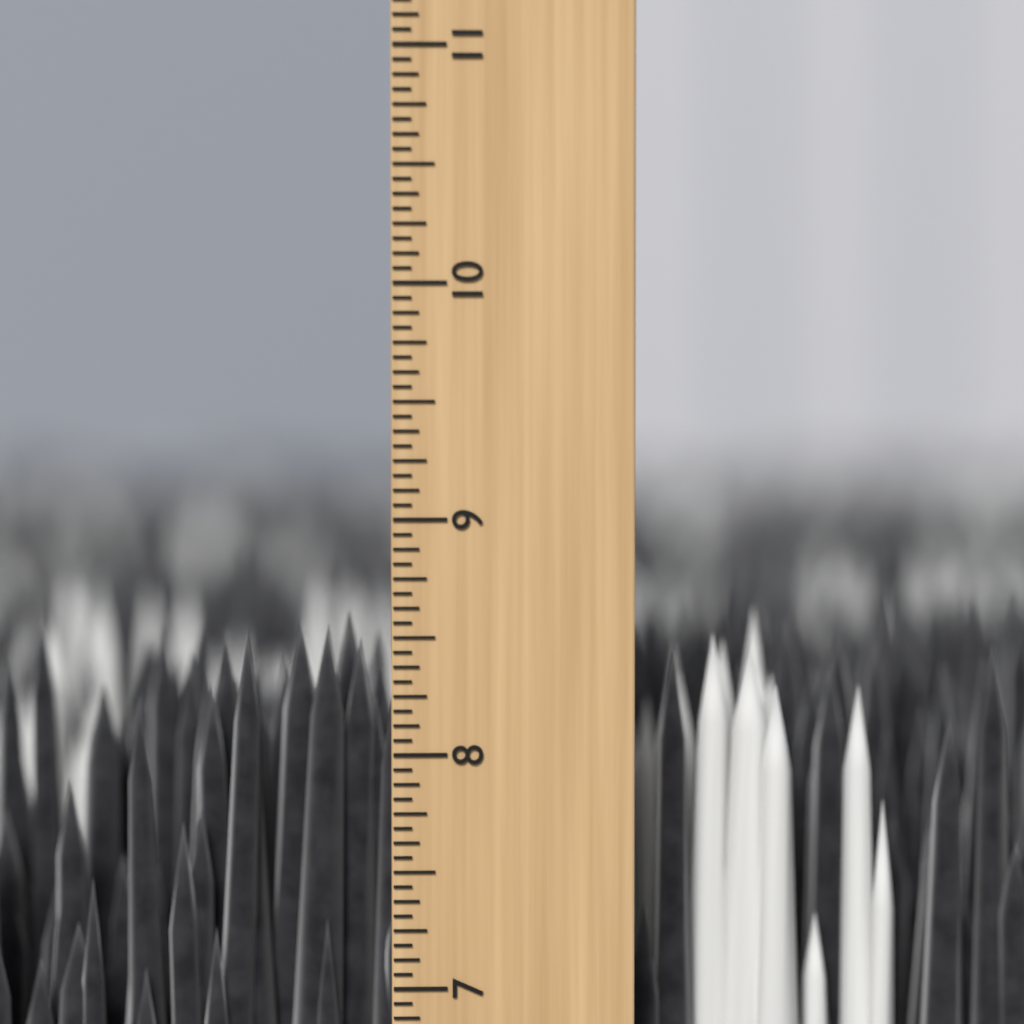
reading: 8.5625 inch
